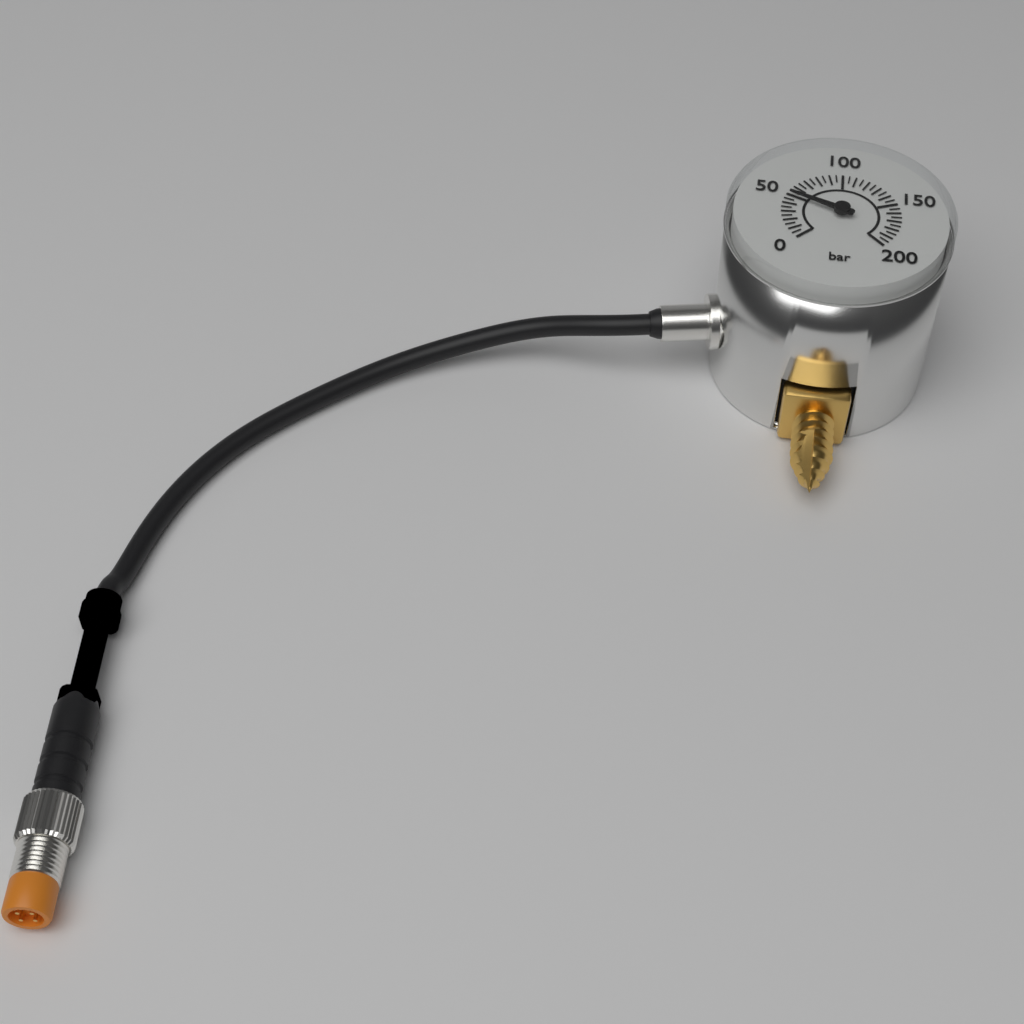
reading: 50 bar
